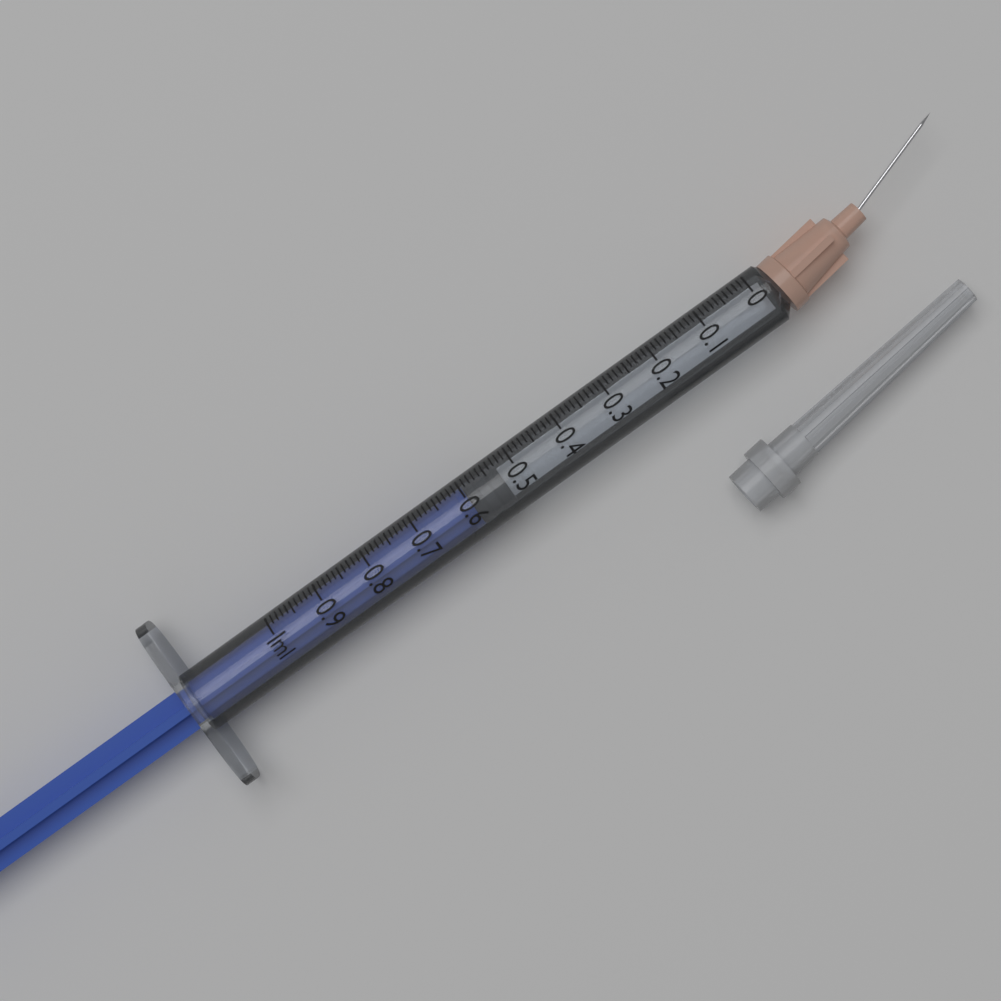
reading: 0.53 ml
